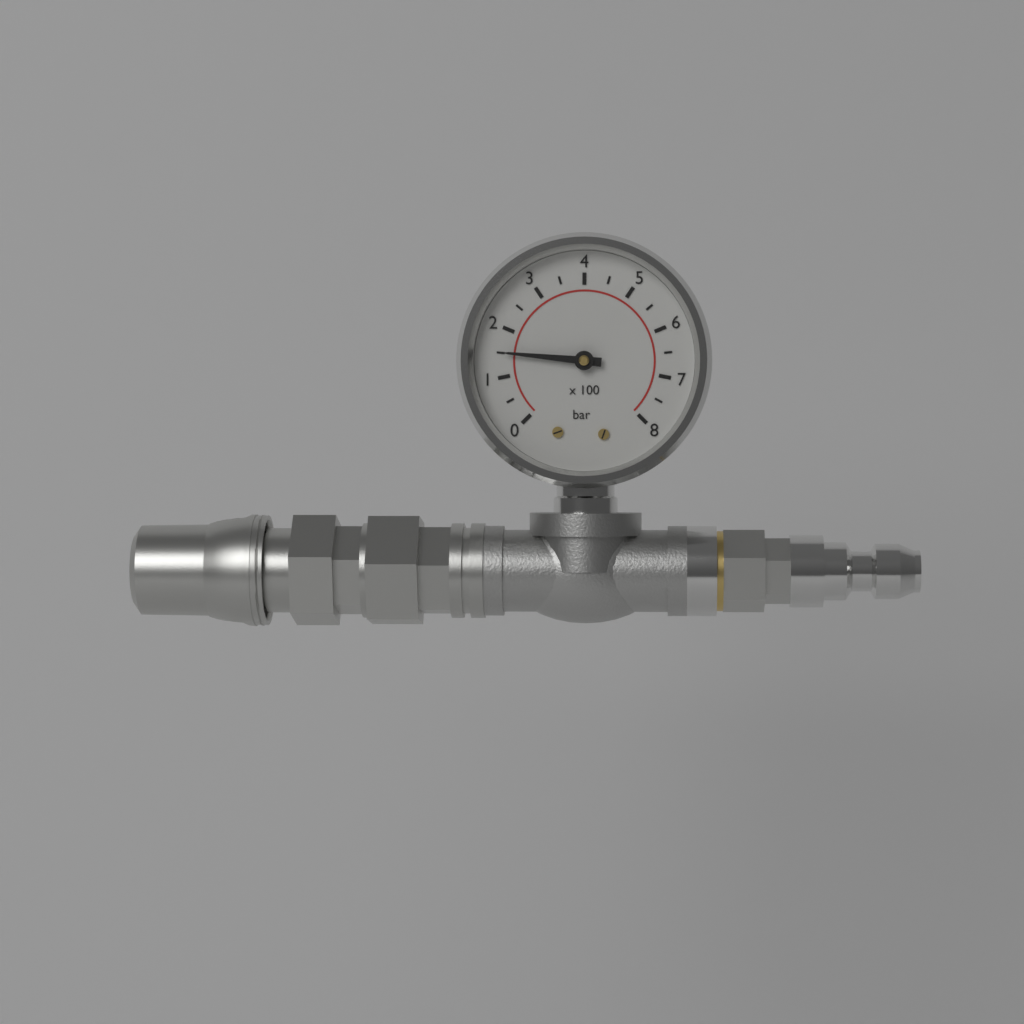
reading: 150 bar
